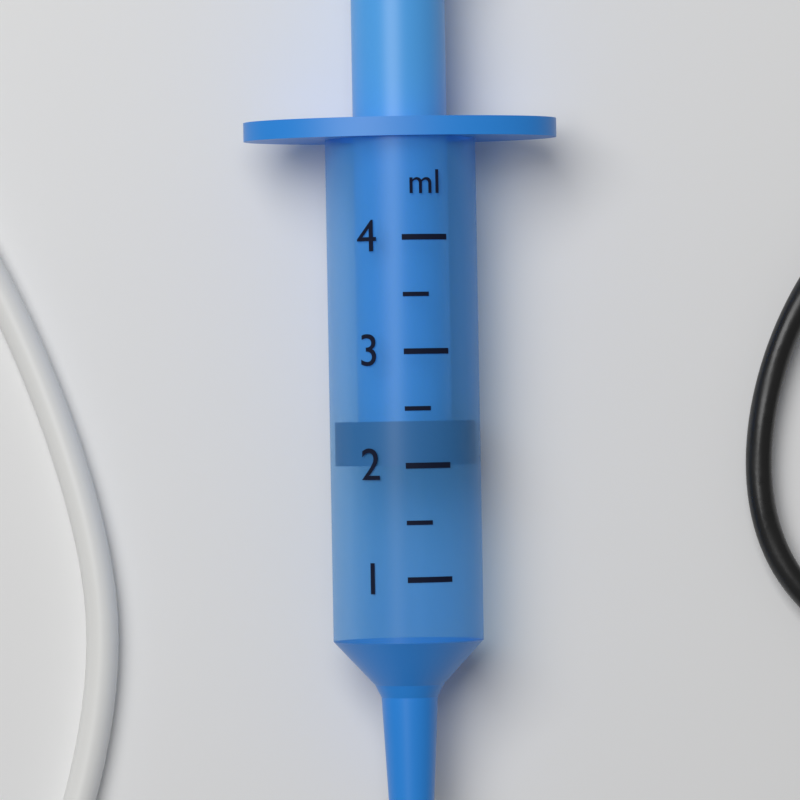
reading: 2.0 ml
